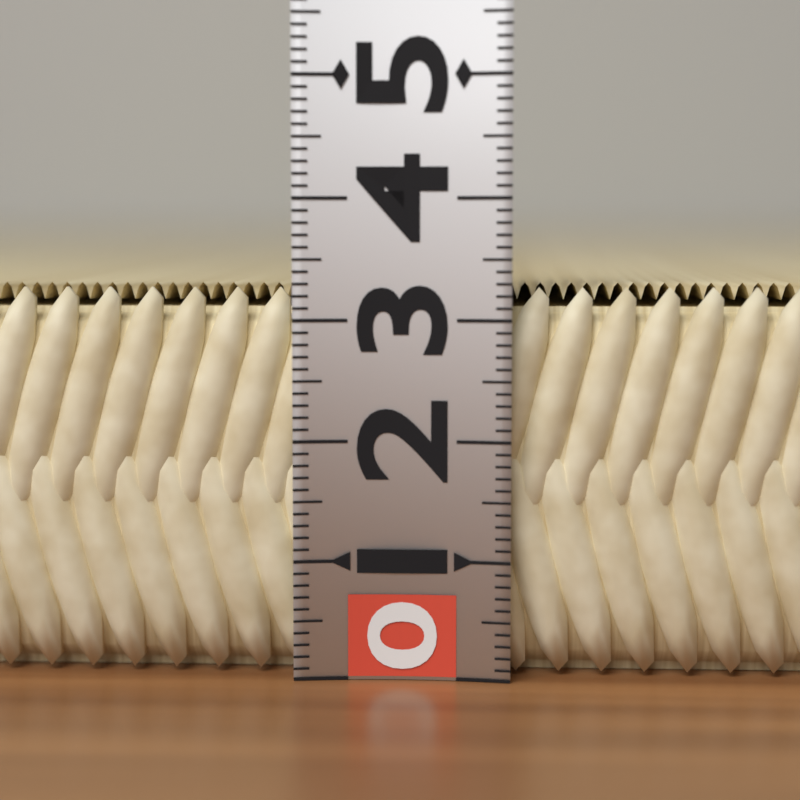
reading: 3.3 (no unit)
